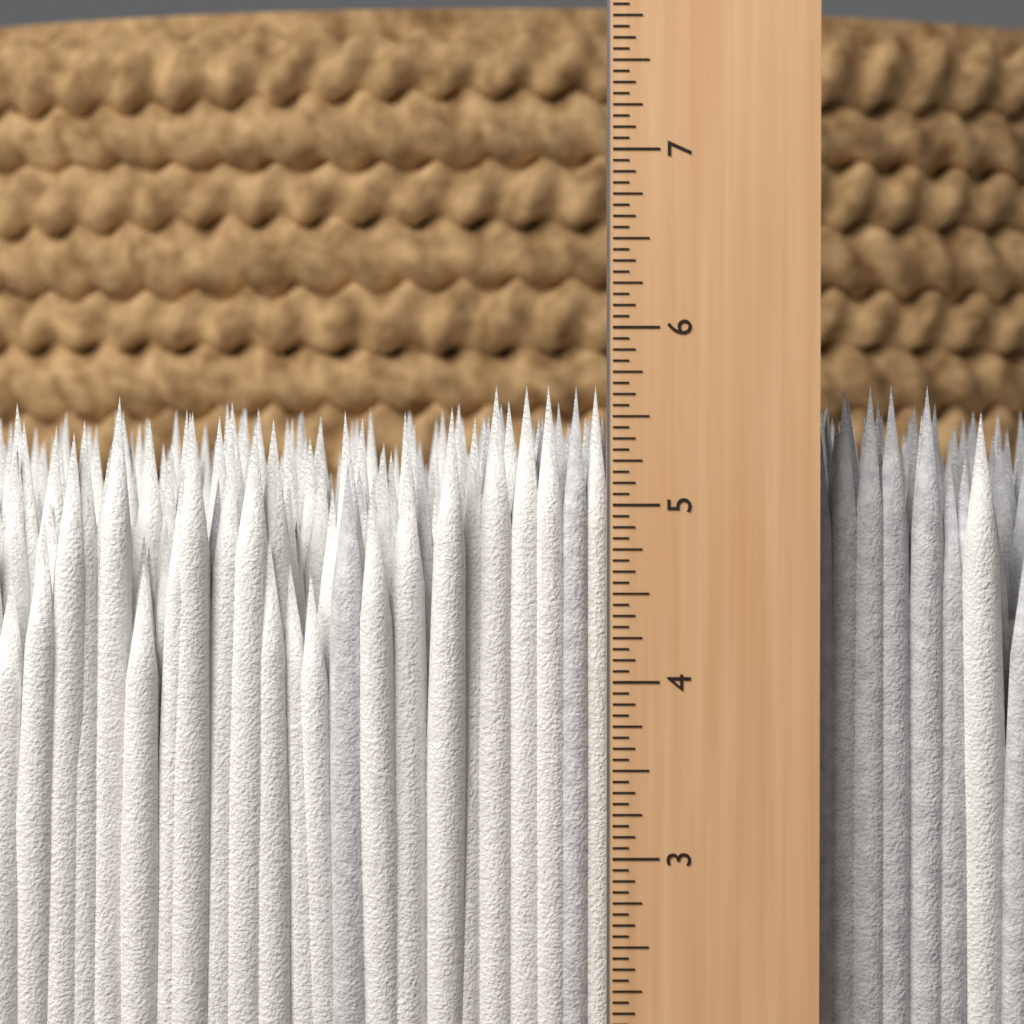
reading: 5.6875 in
